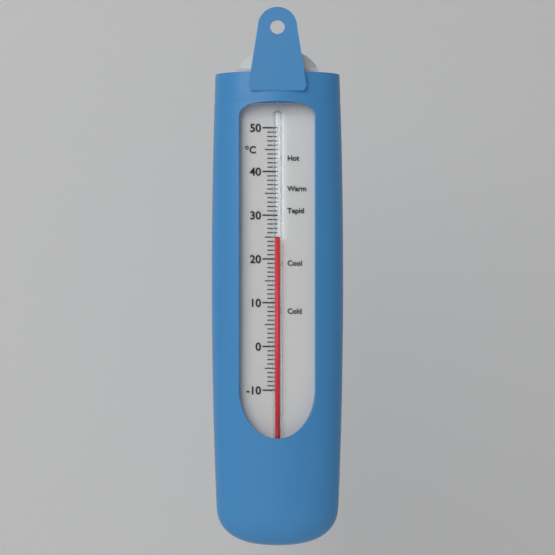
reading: 25 °C
